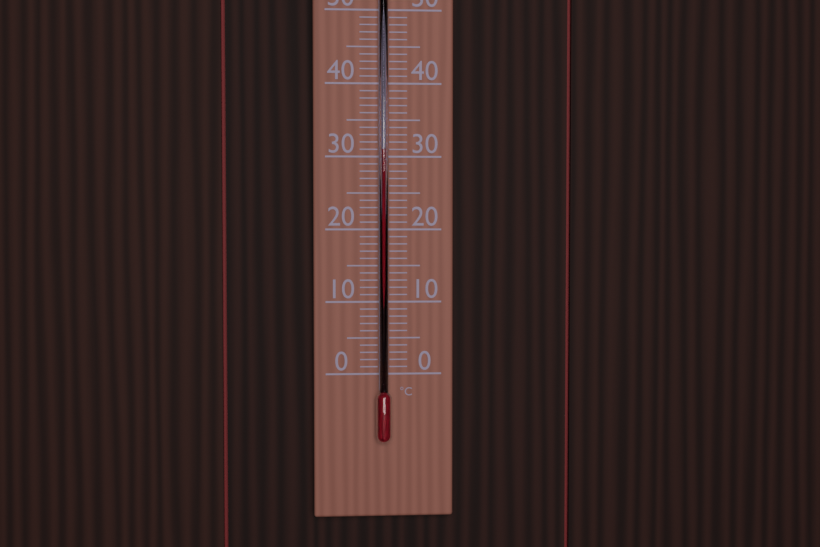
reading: 31 °C
